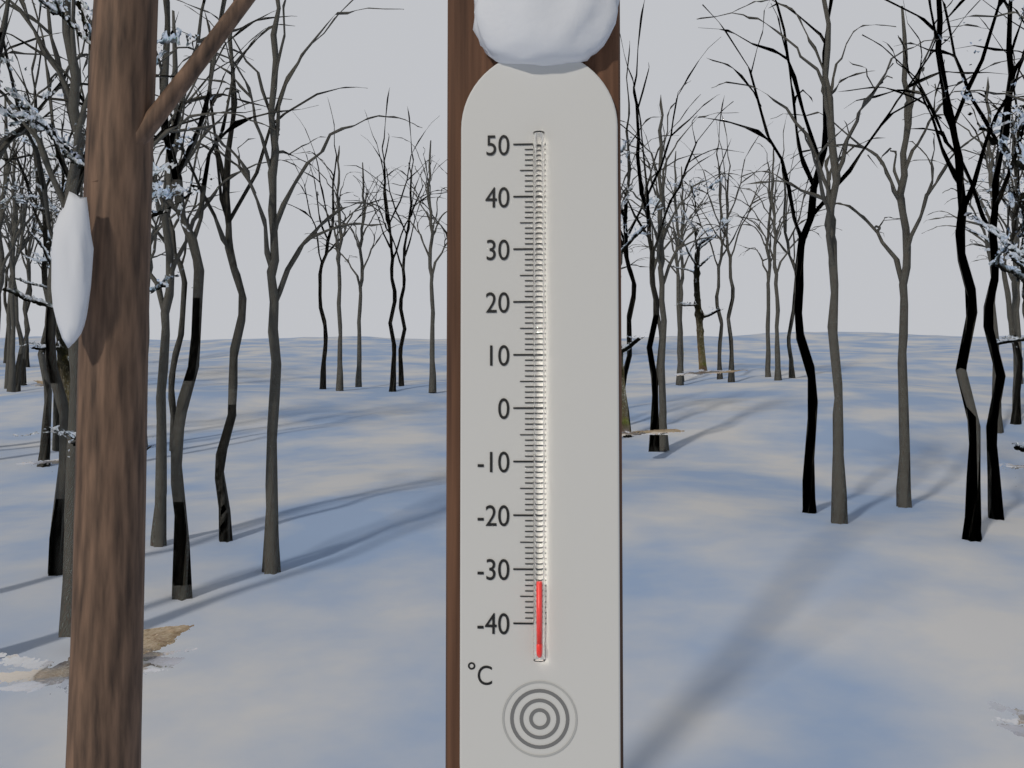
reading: -32 °C
